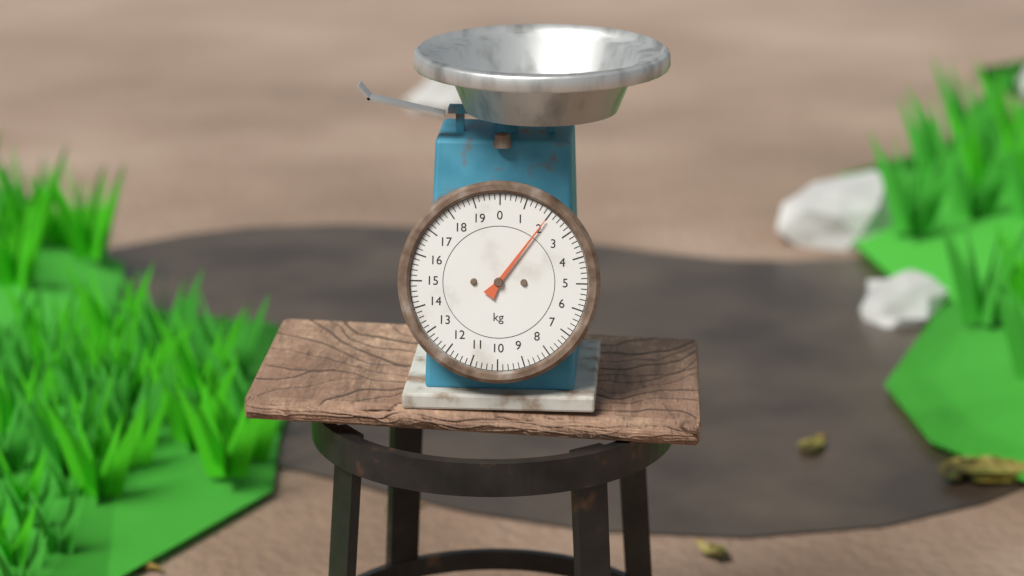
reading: 2.0 kg
